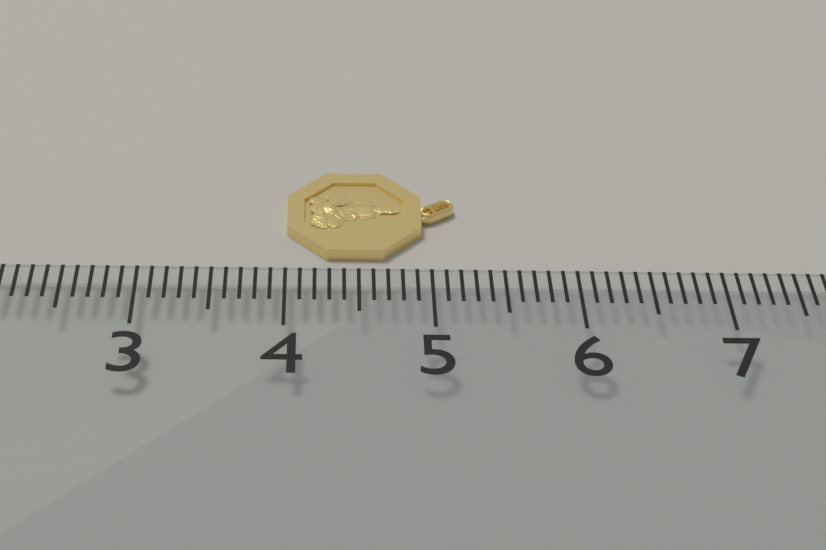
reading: 5.2 (no unit)
